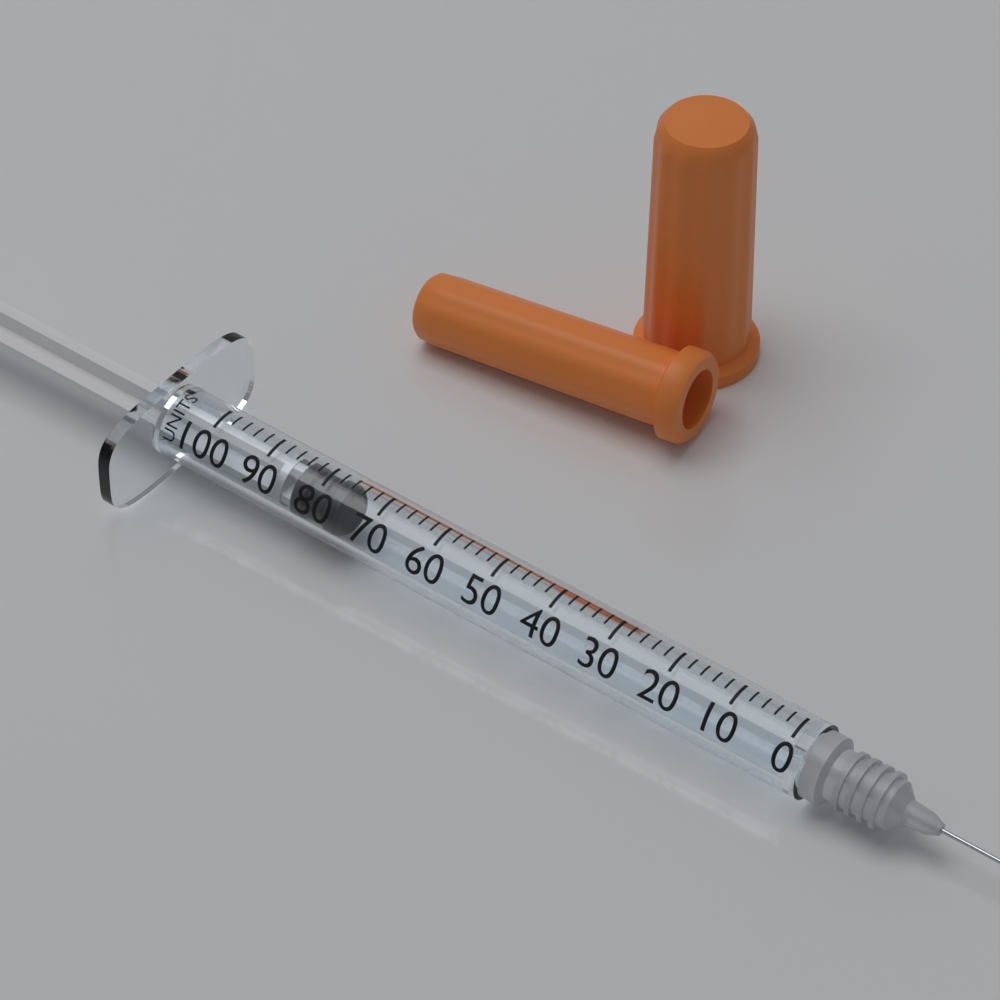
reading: 76 units
